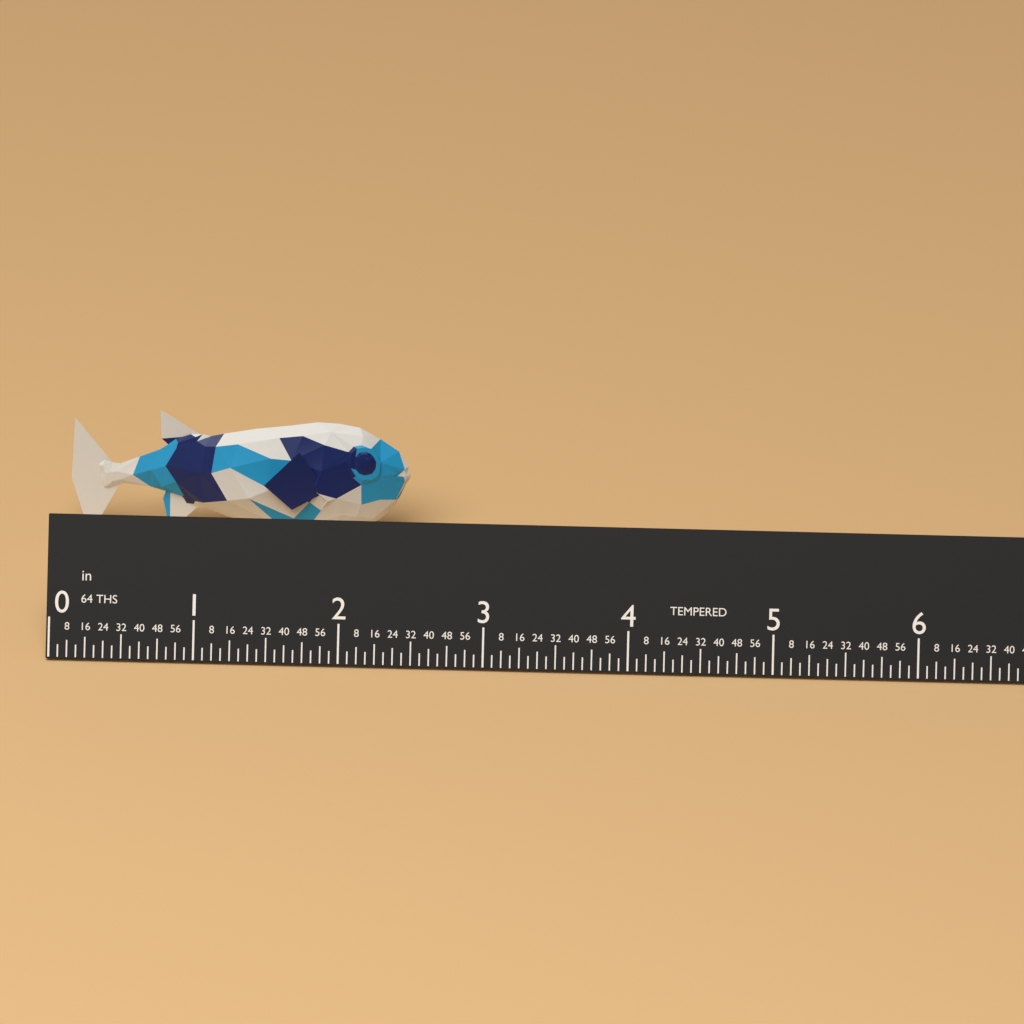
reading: 2.3750 in
